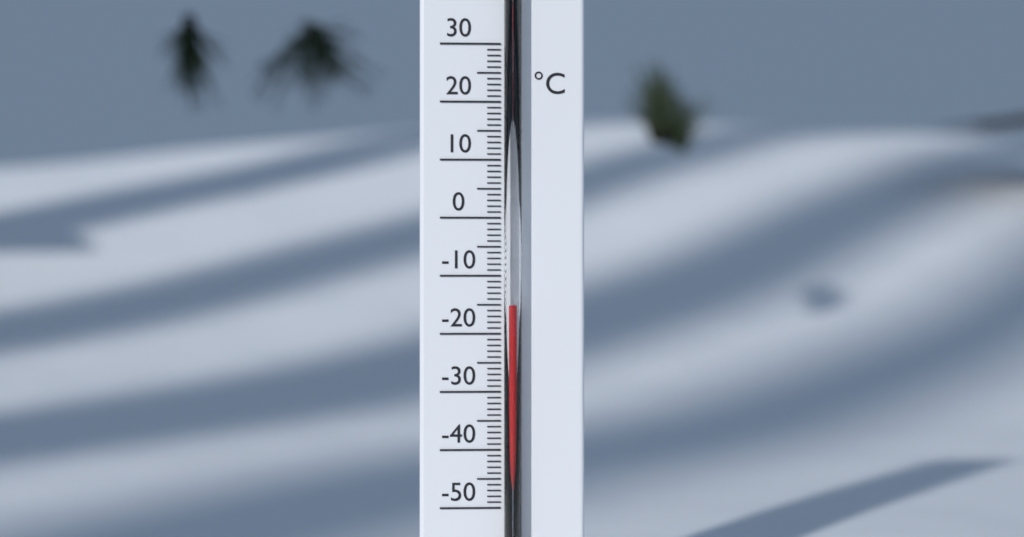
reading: -15 °C
